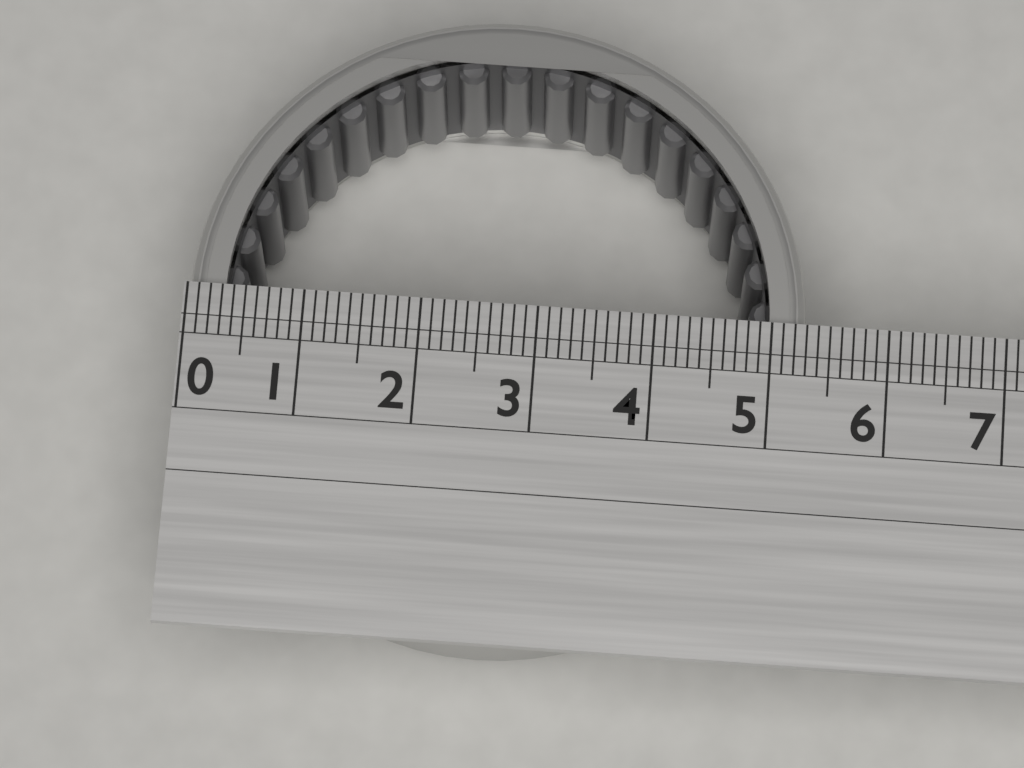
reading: 5.3 (no unit)
